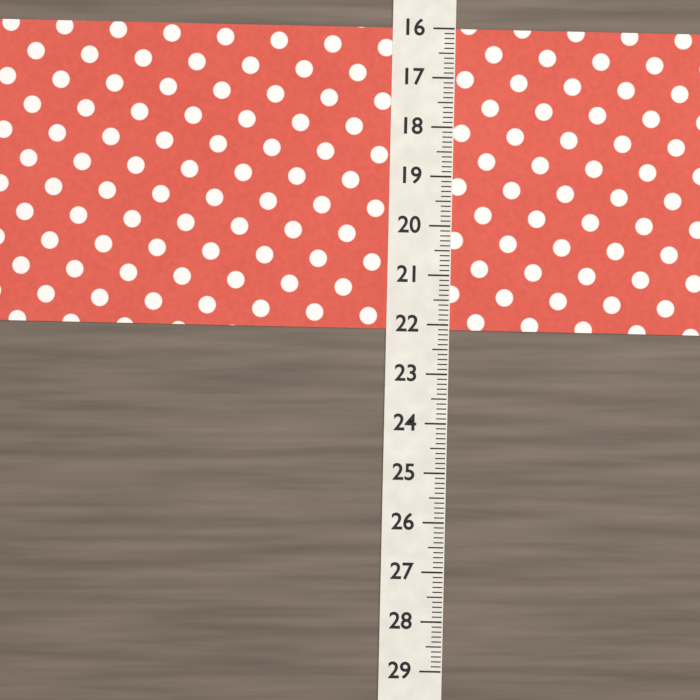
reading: 22.1 (no unit)
